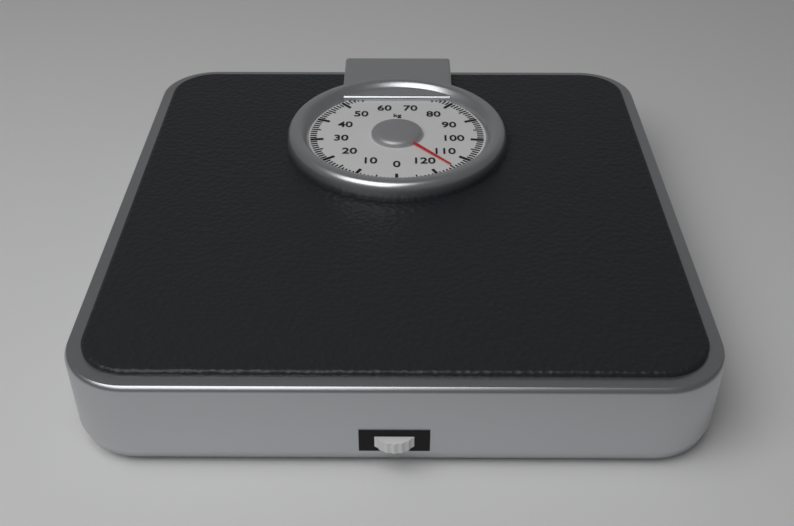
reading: 115 kg
